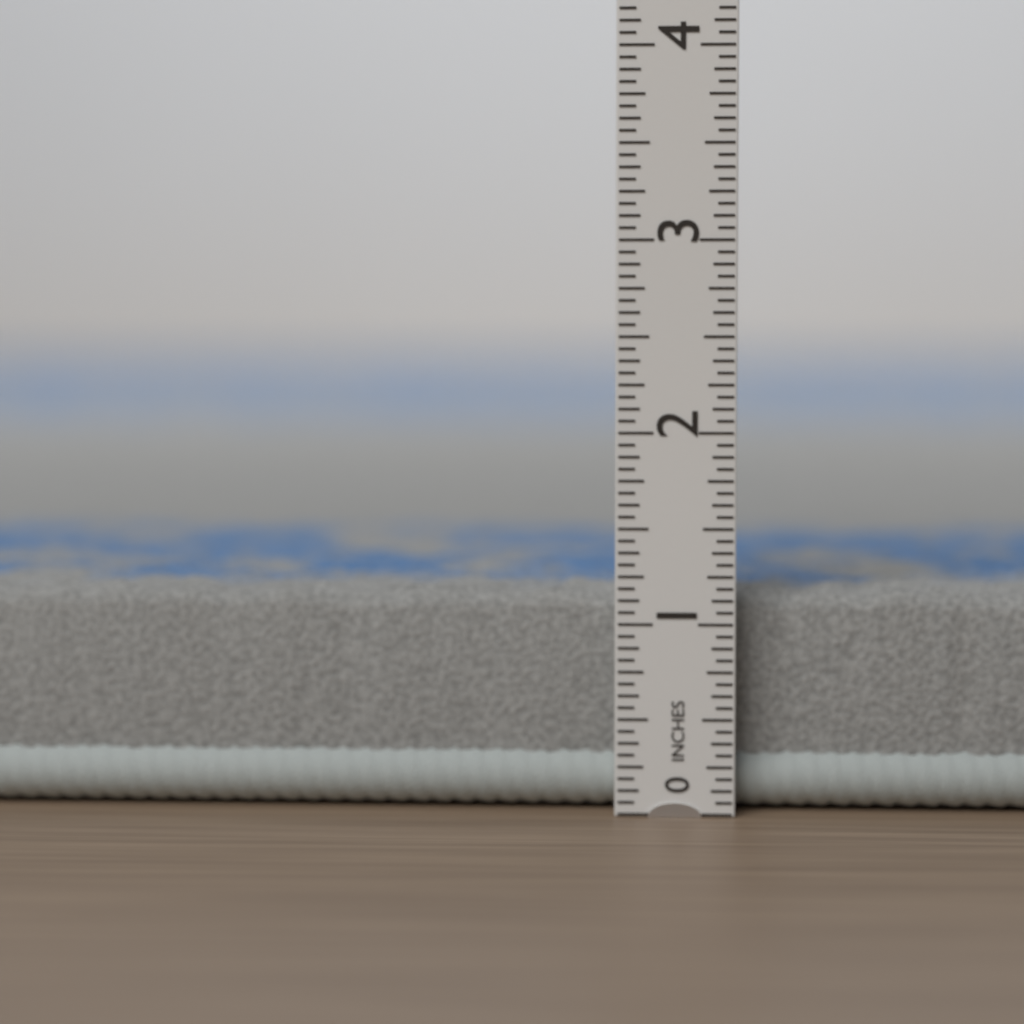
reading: 1.1875 in
